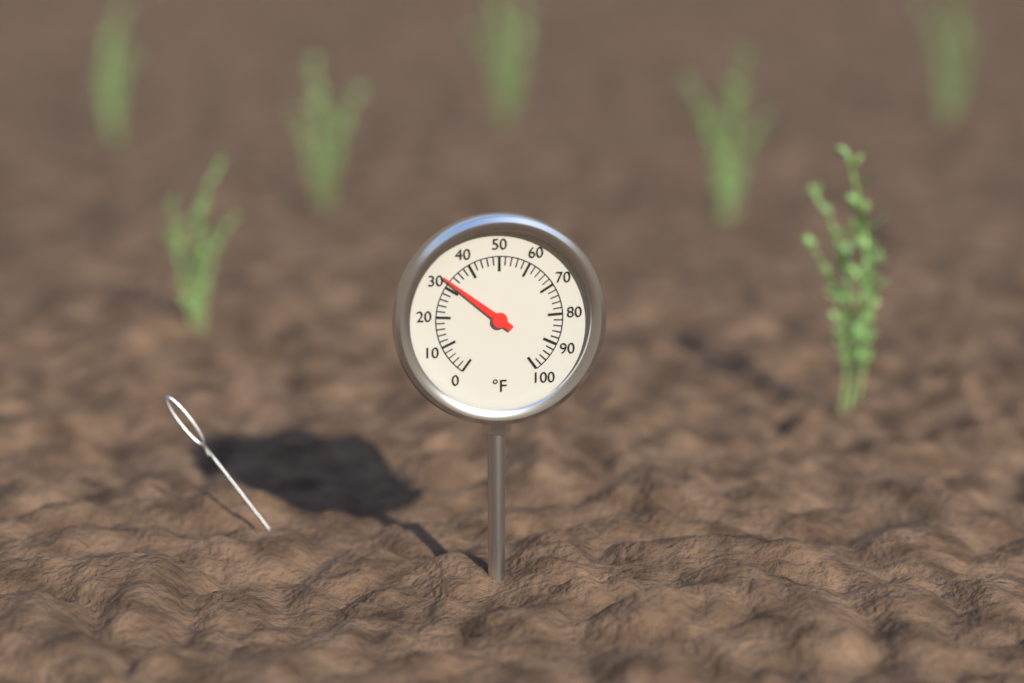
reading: 32 °F
